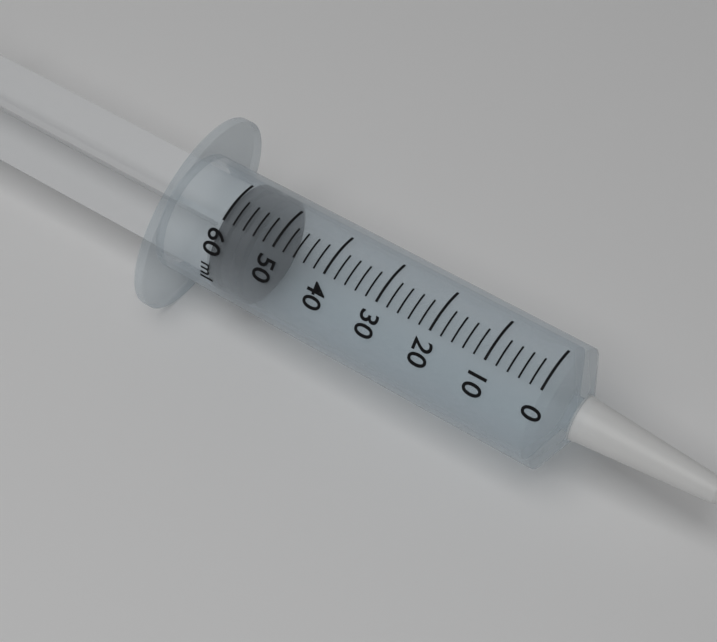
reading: 54 ml
